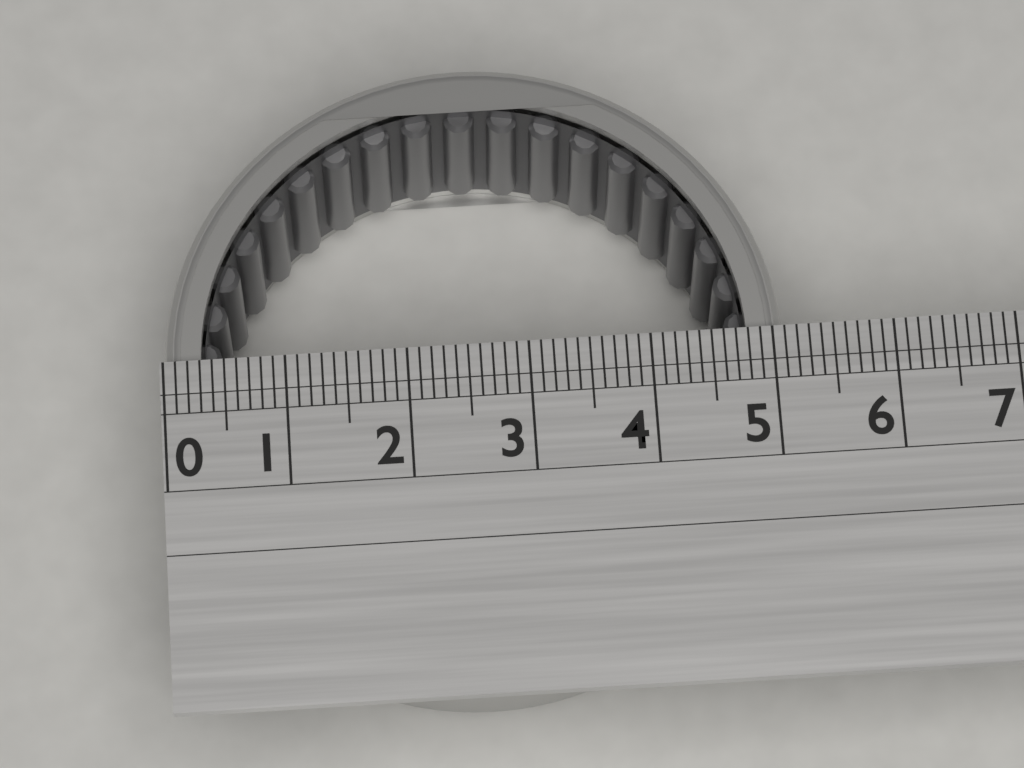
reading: 5.1 (no unit)
